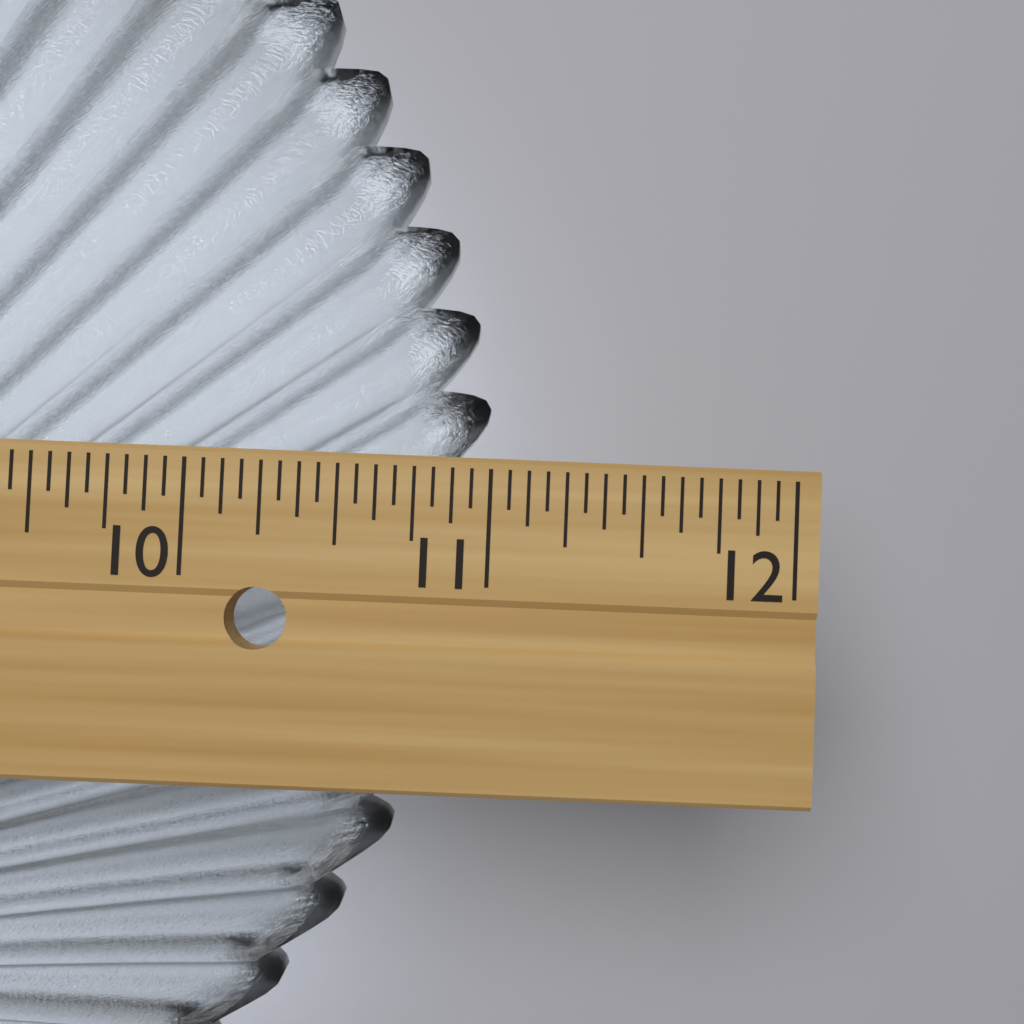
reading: 11.0000 in
